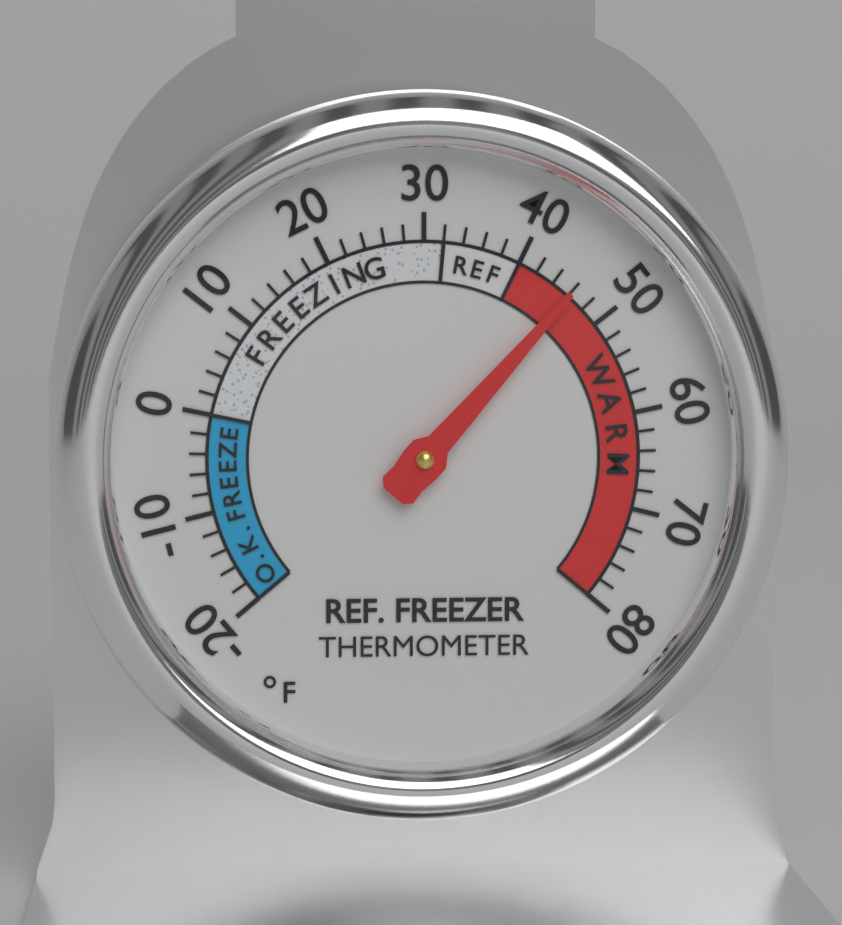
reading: 46 °F
